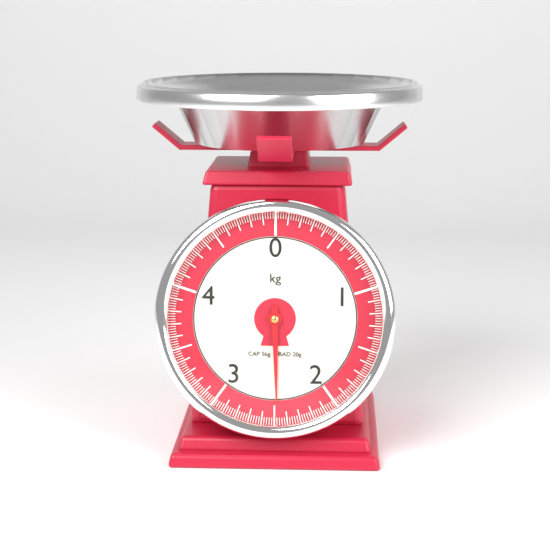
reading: 2.48 kg
